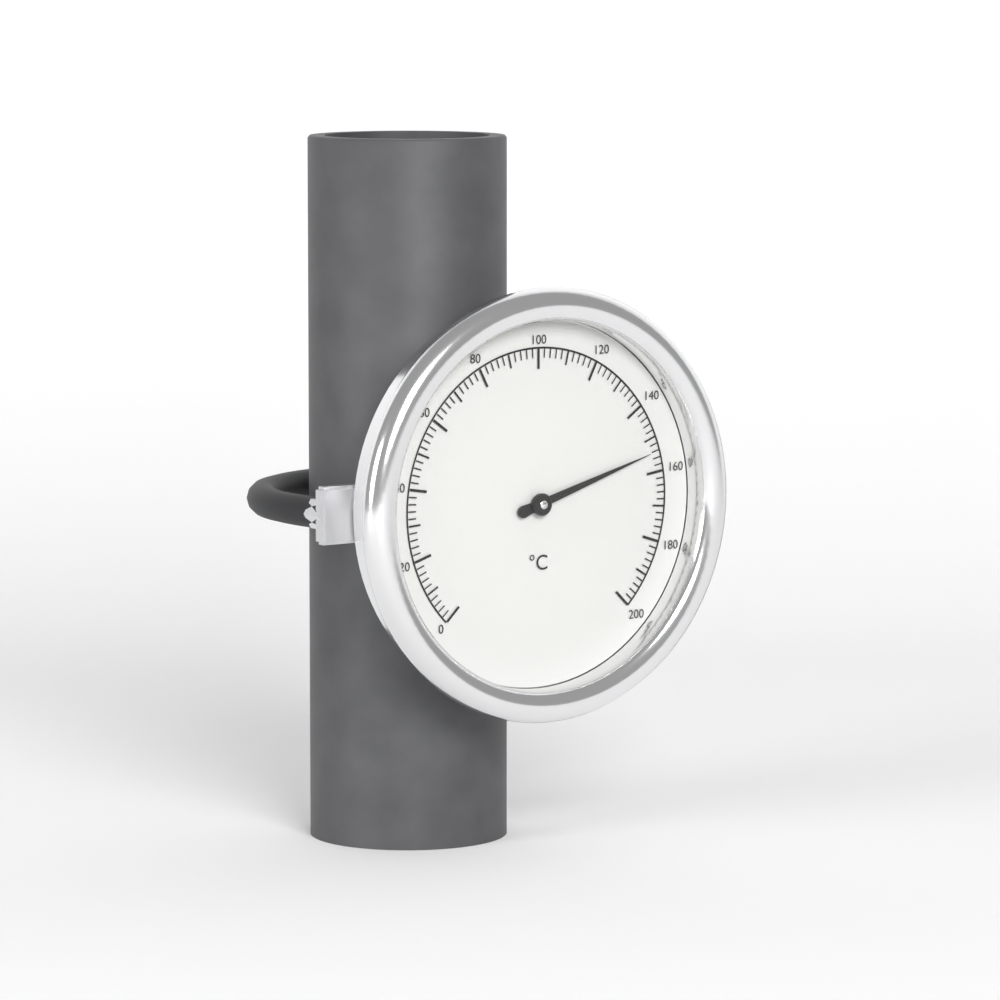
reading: 154 °C
